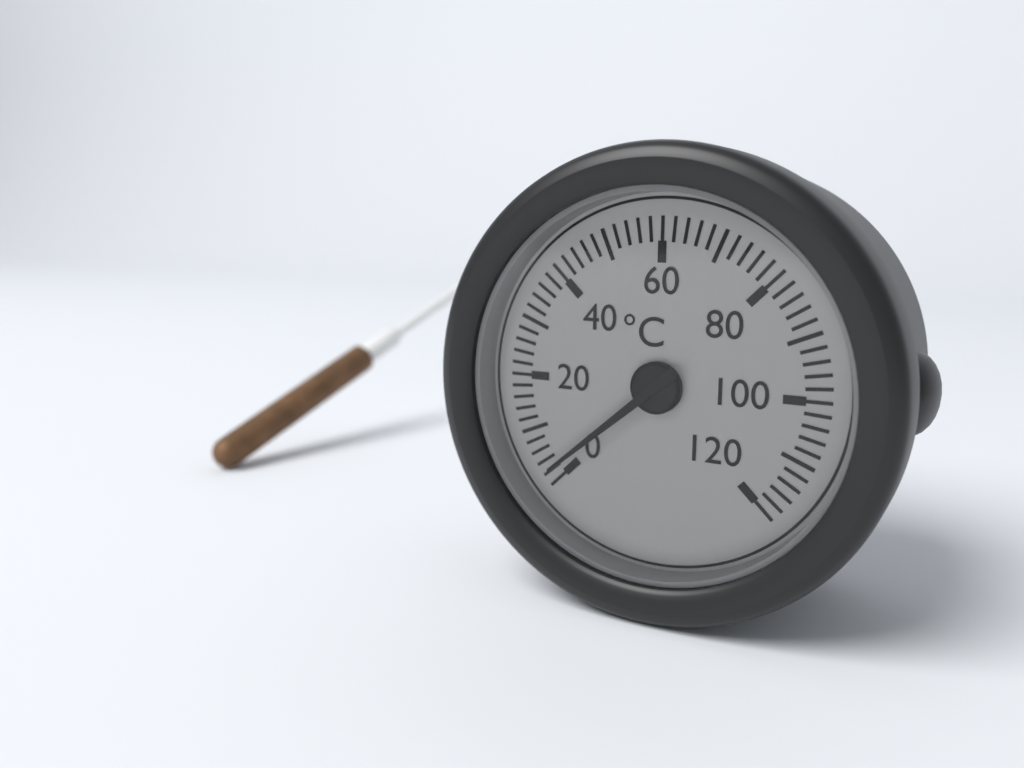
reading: 2 °C
